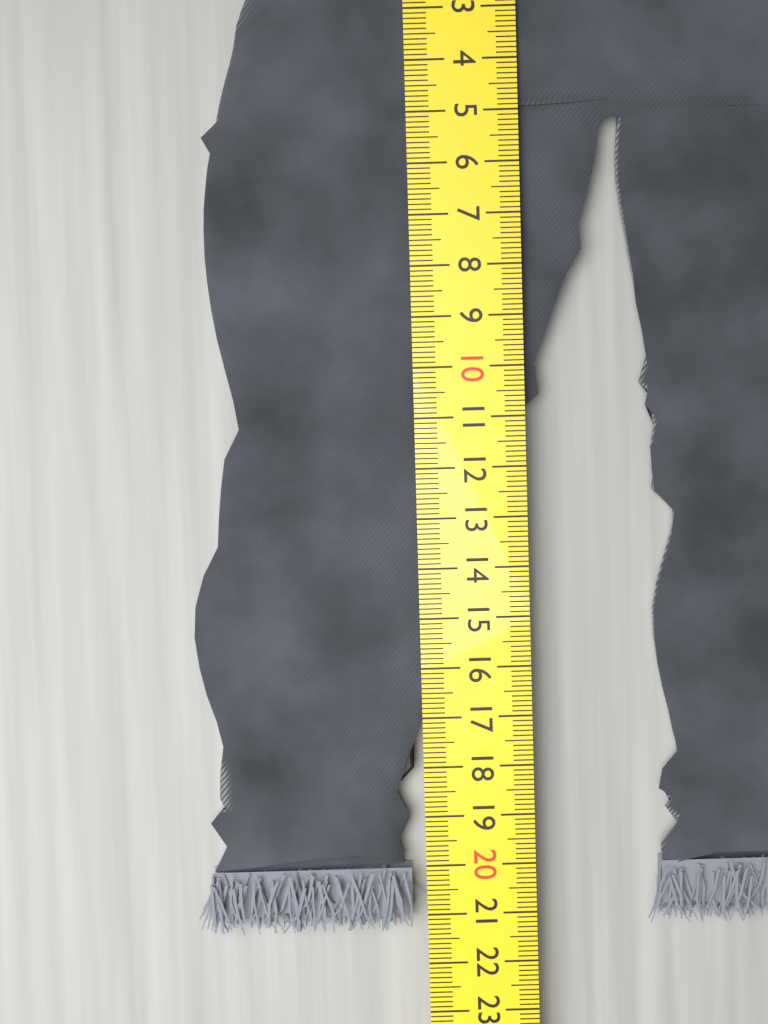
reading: 21.4 cm
